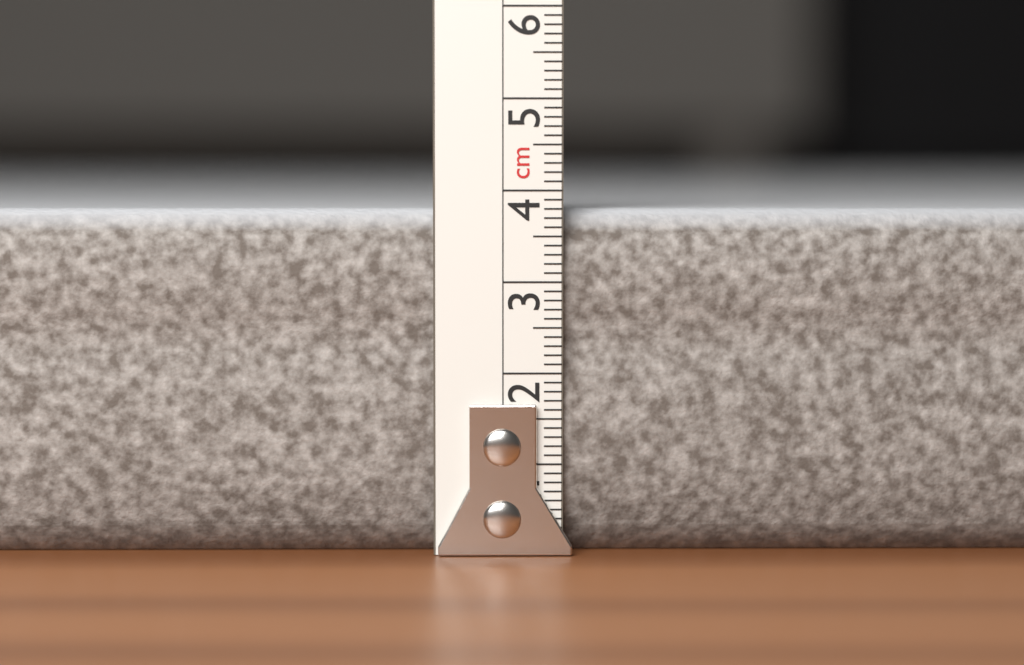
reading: 3.8 cm
